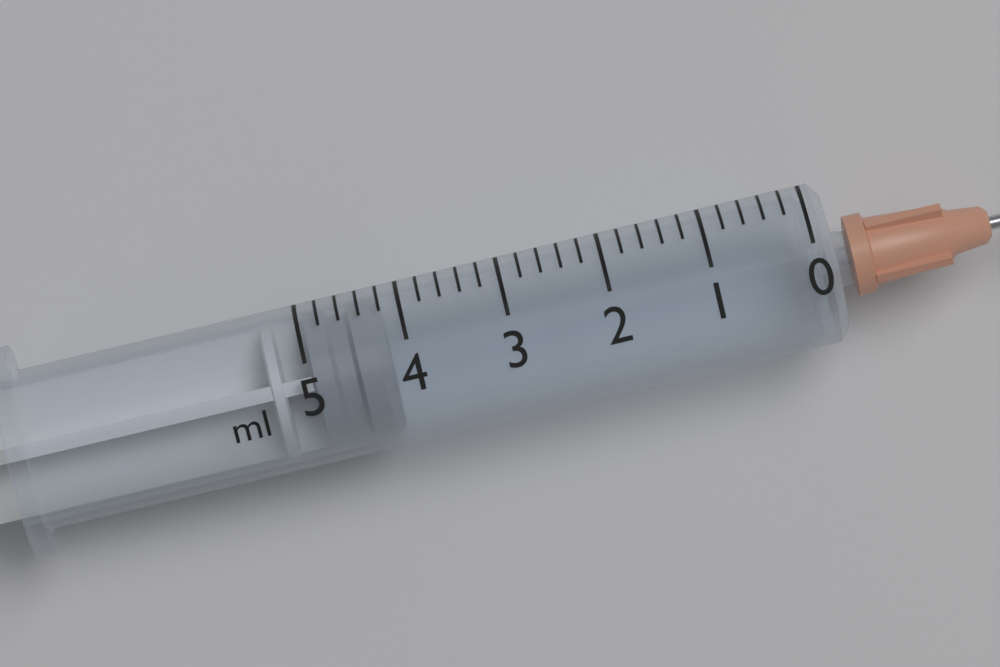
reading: 4.2 ml
